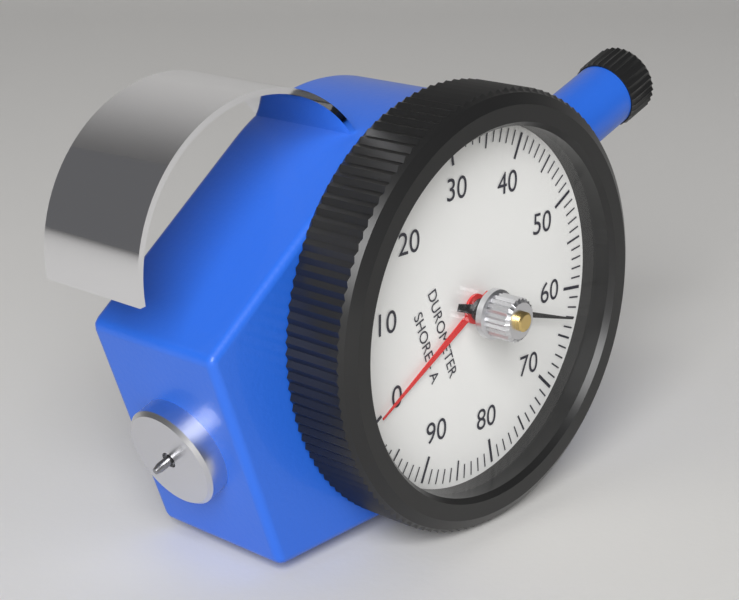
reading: 63 Shore A
